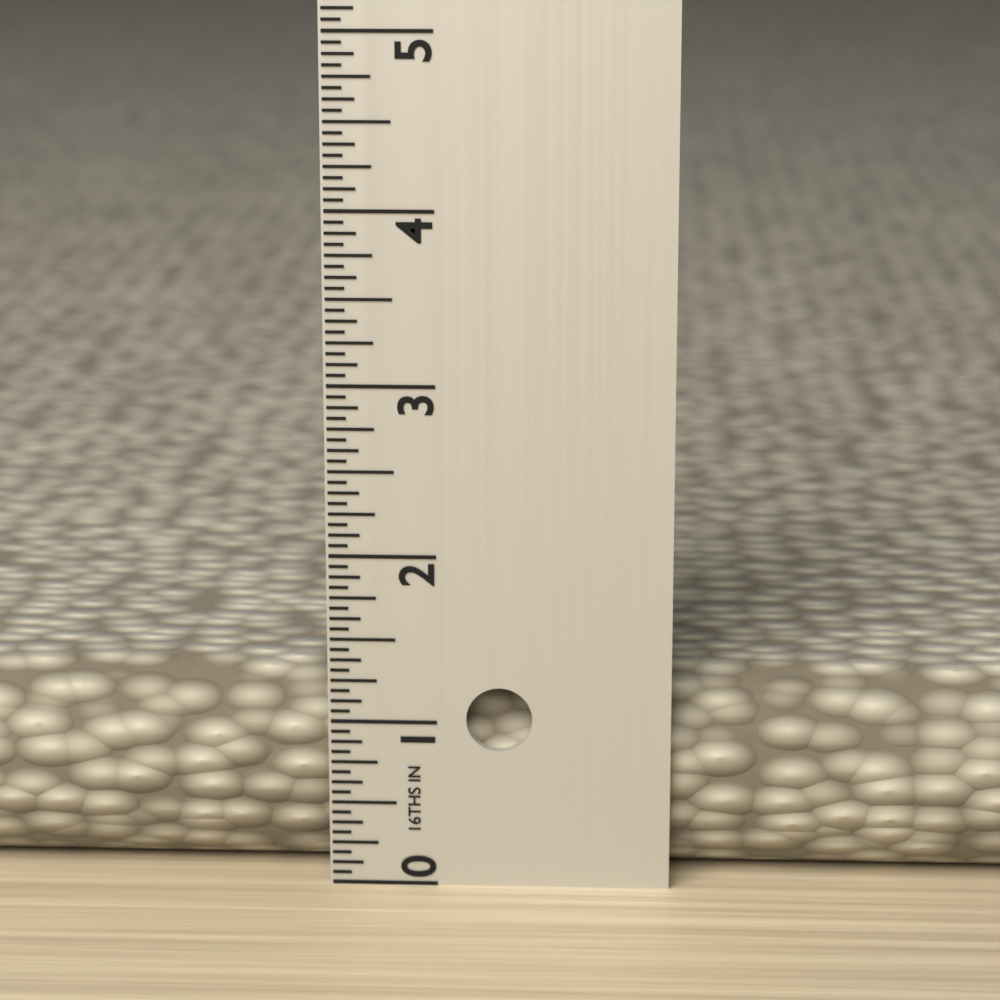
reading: 1.2500 in
